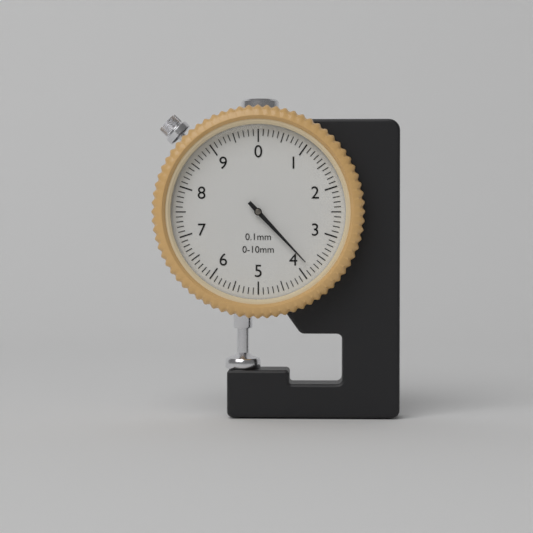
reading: 3.8 mm
